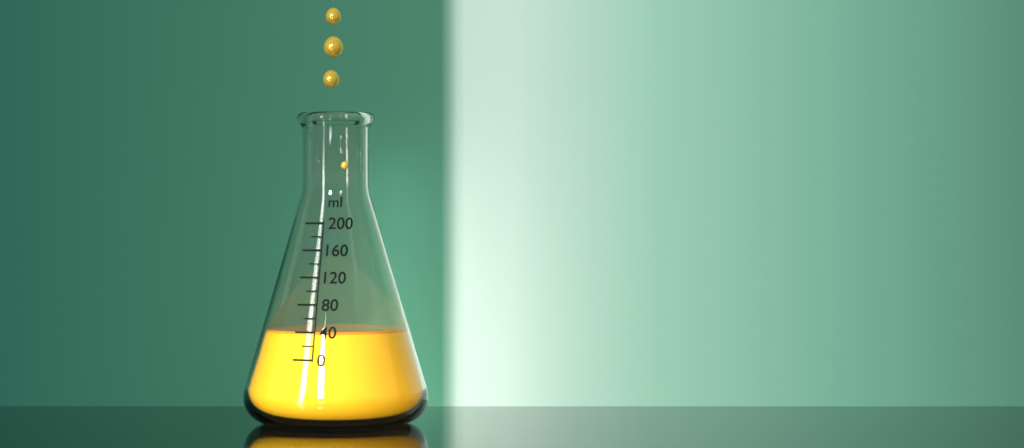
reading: 40 ml
